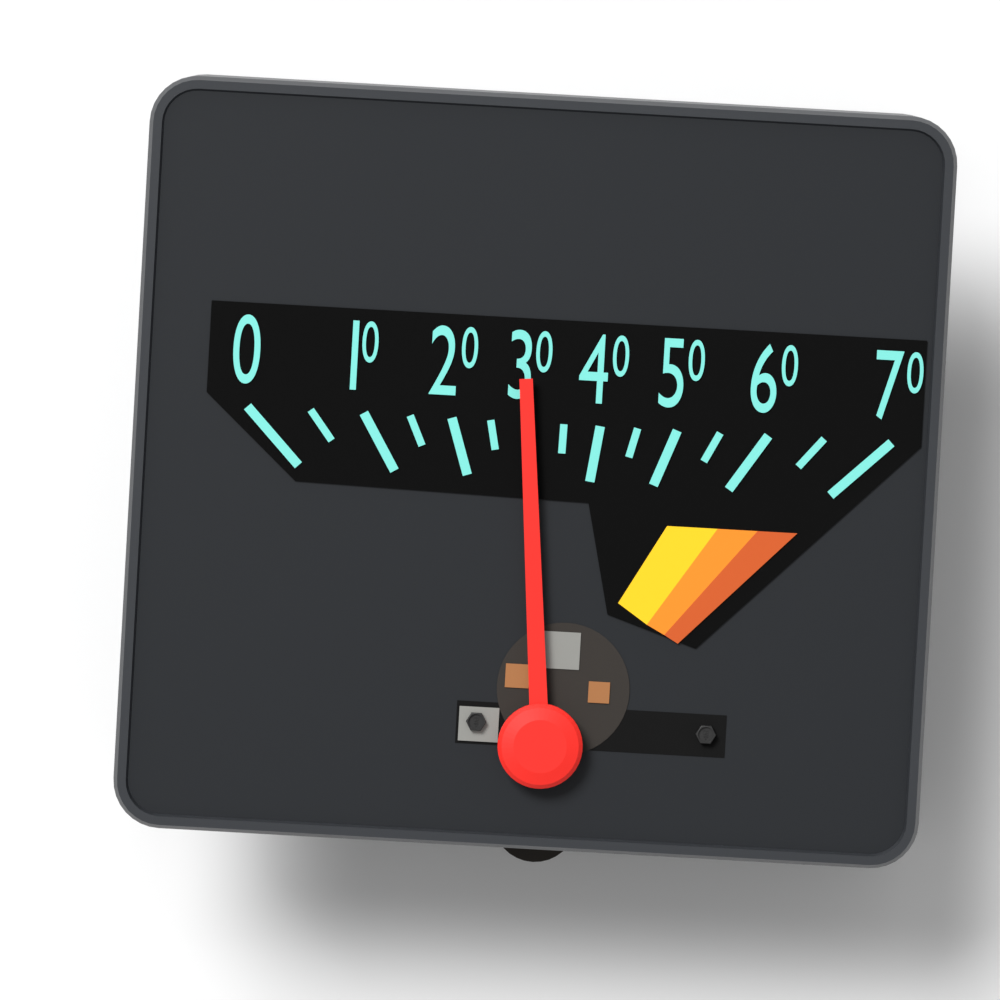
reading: 30 (no unit)
